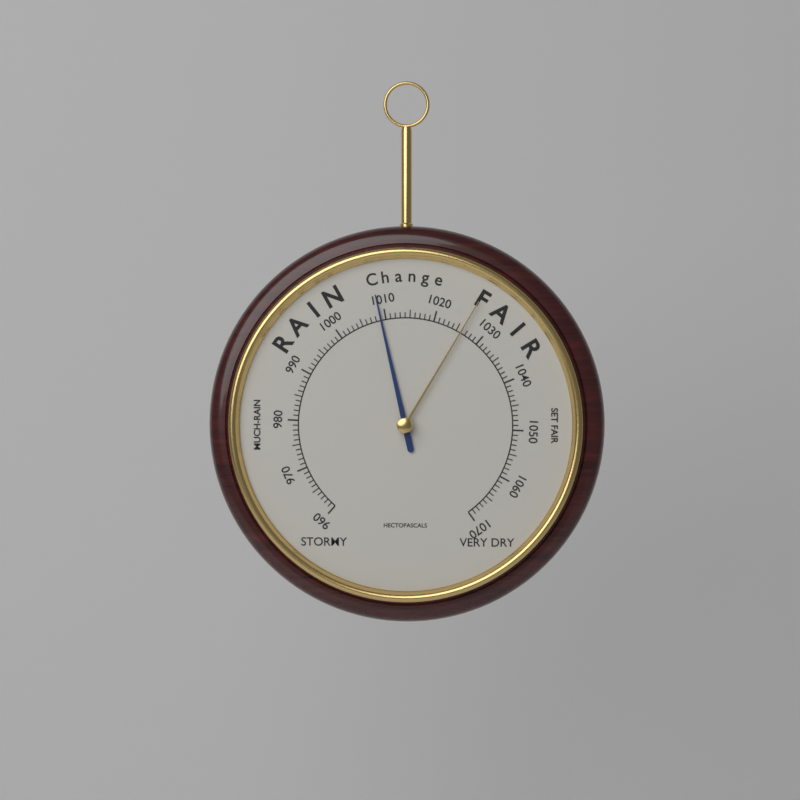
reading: 1009 hPa
